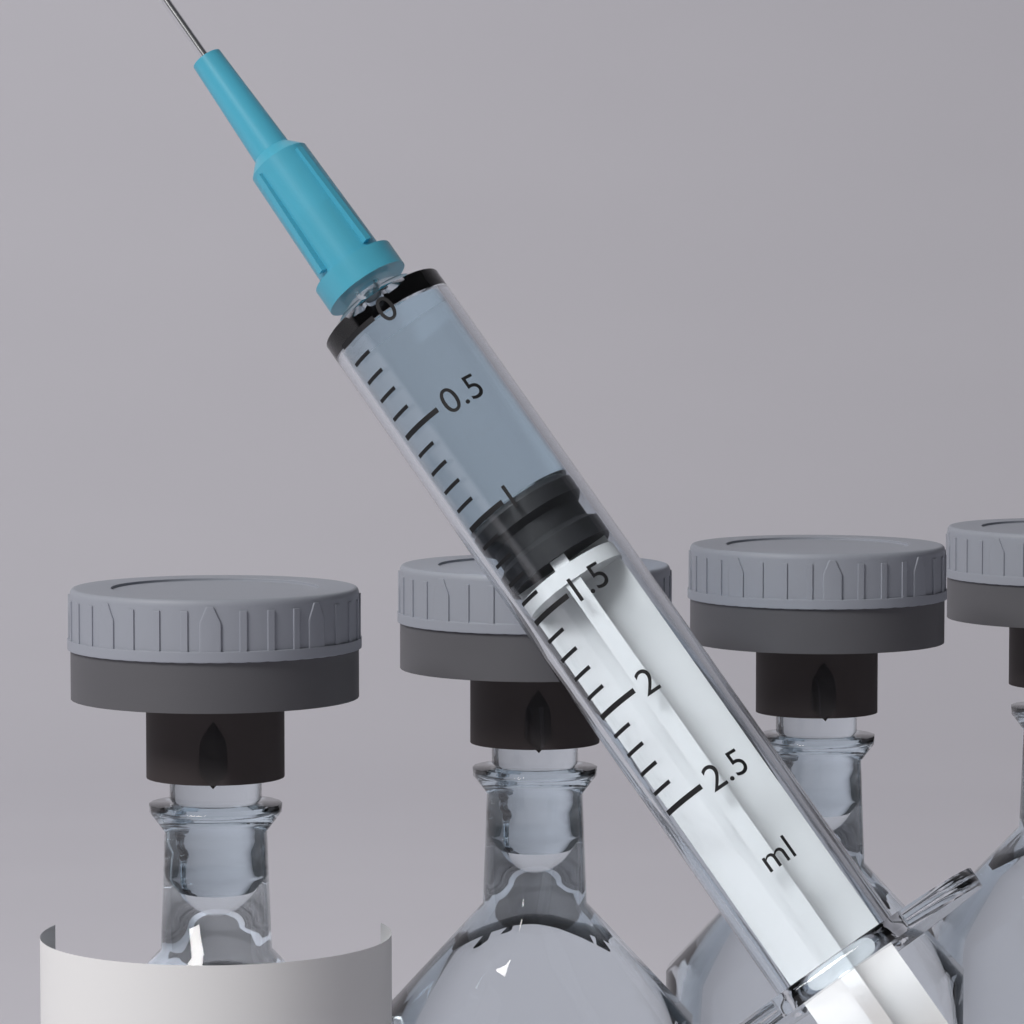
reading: 1.0 ml
